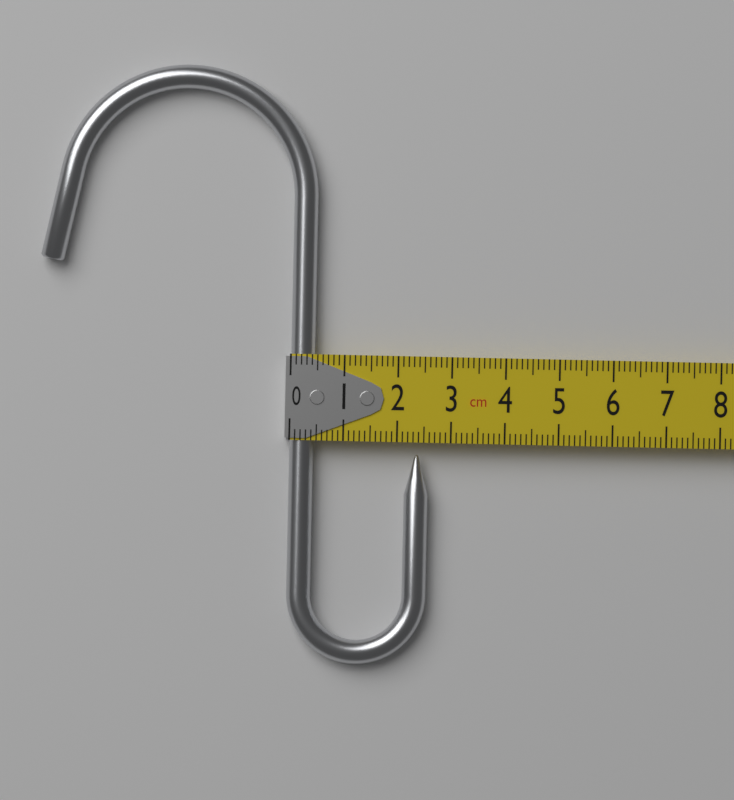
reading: 2.6 cm
